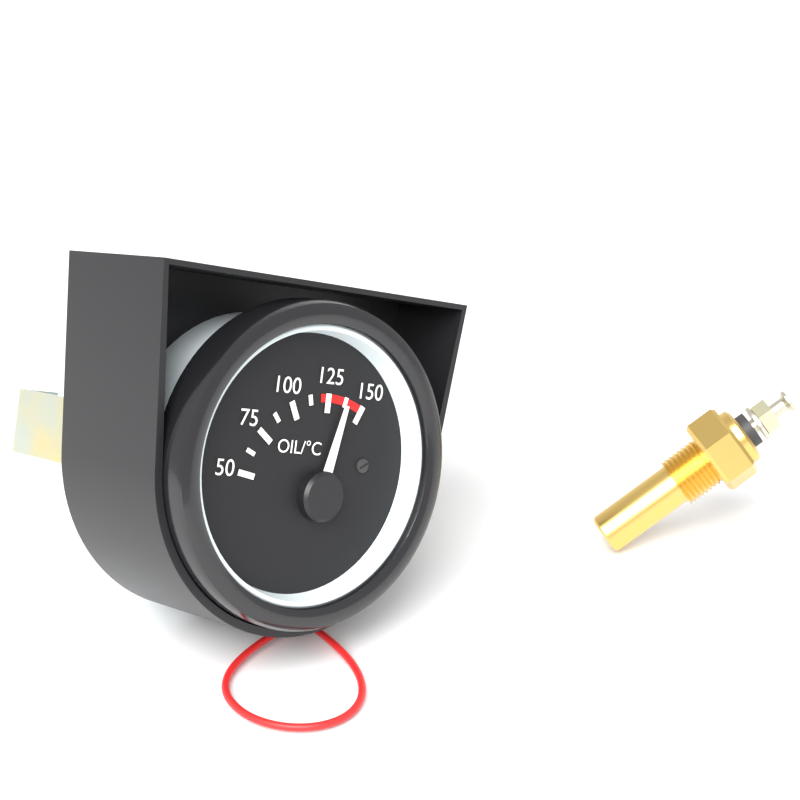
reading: 137.5 °C
